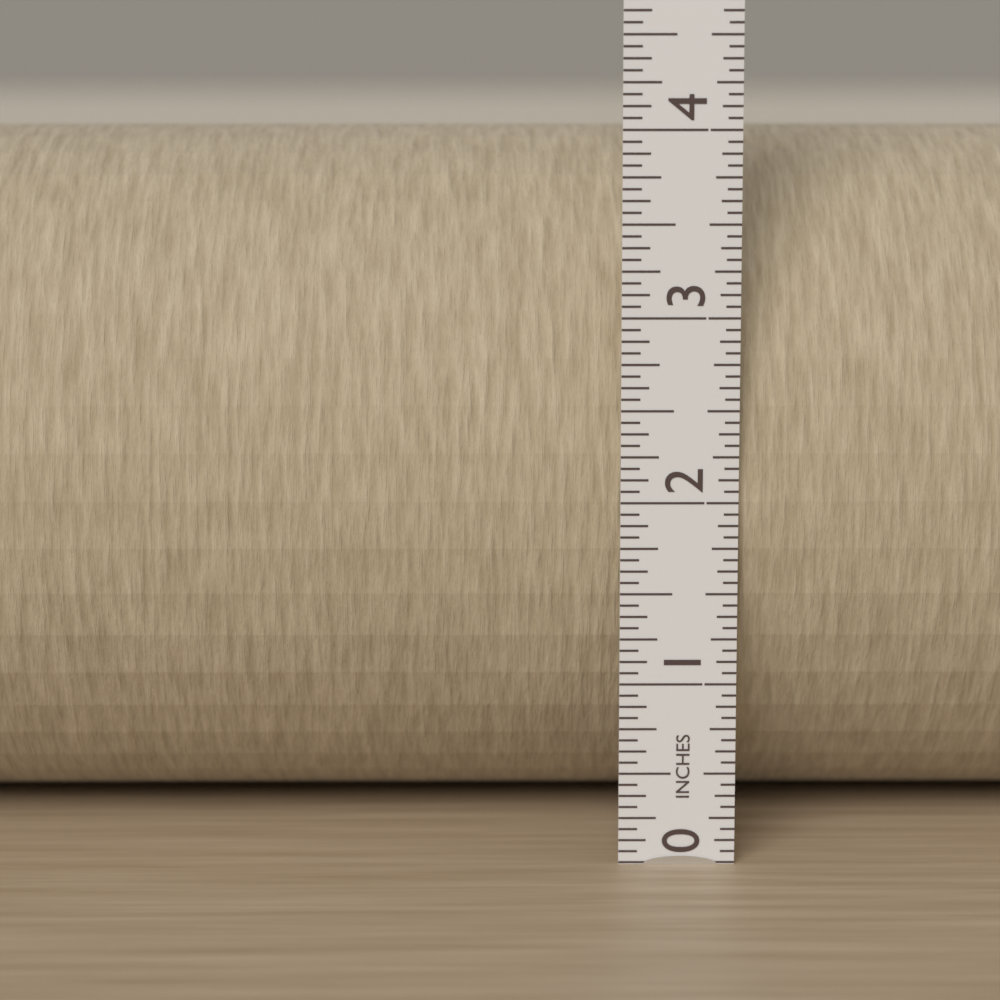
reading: 4.0000 in
